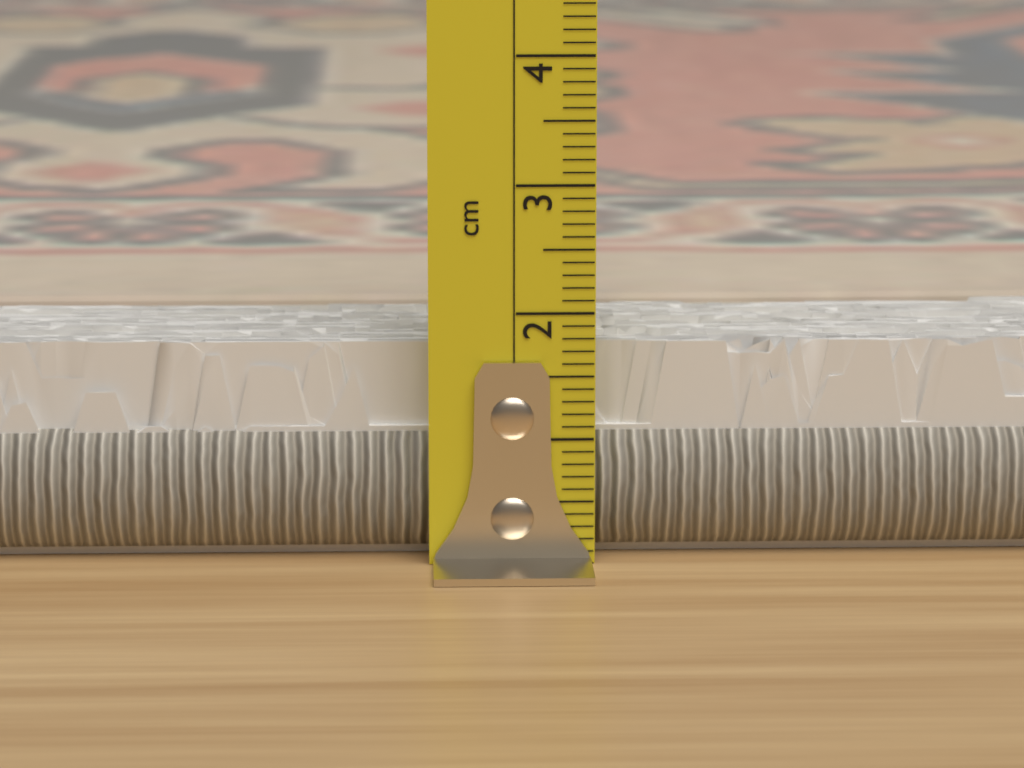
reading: 1.7 cm
